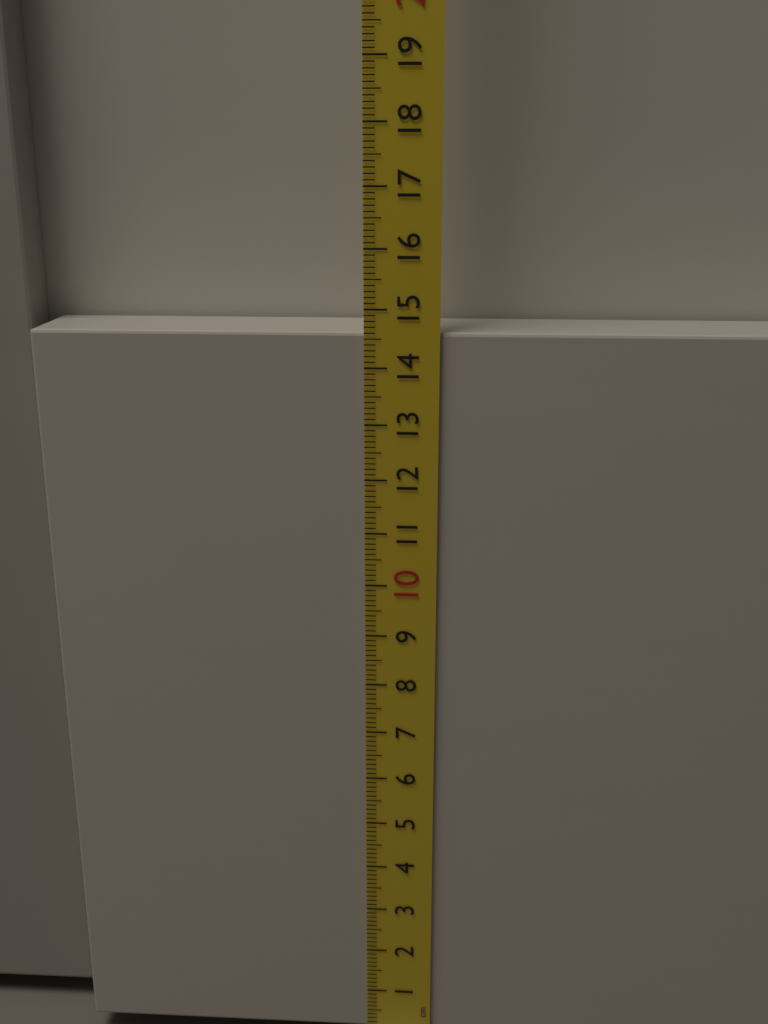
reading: 14.6 cm
